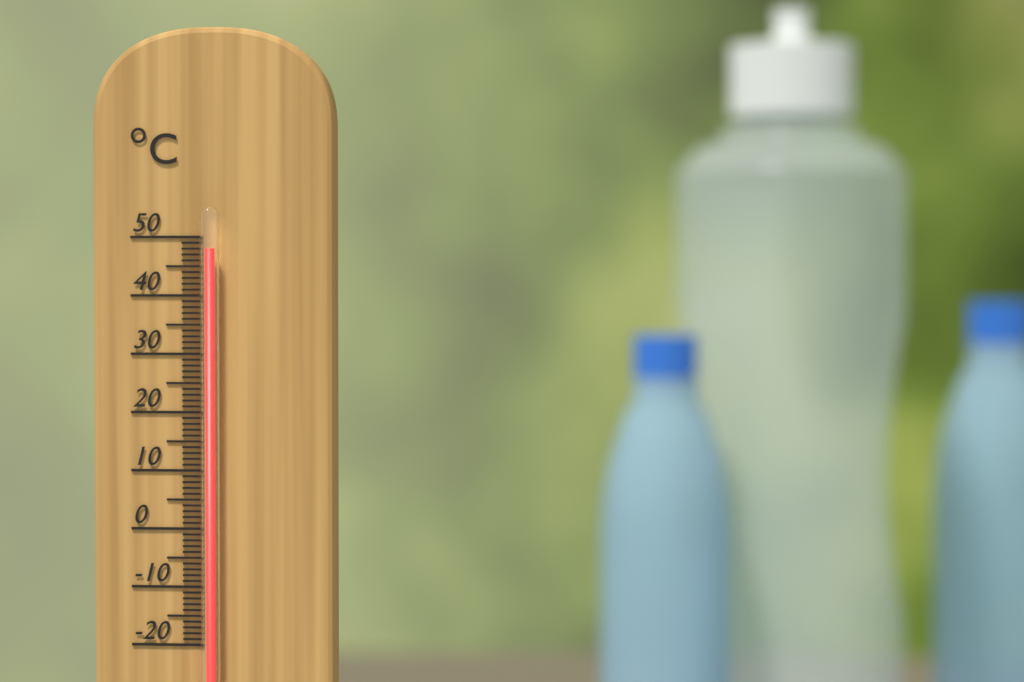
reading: 48 °C
